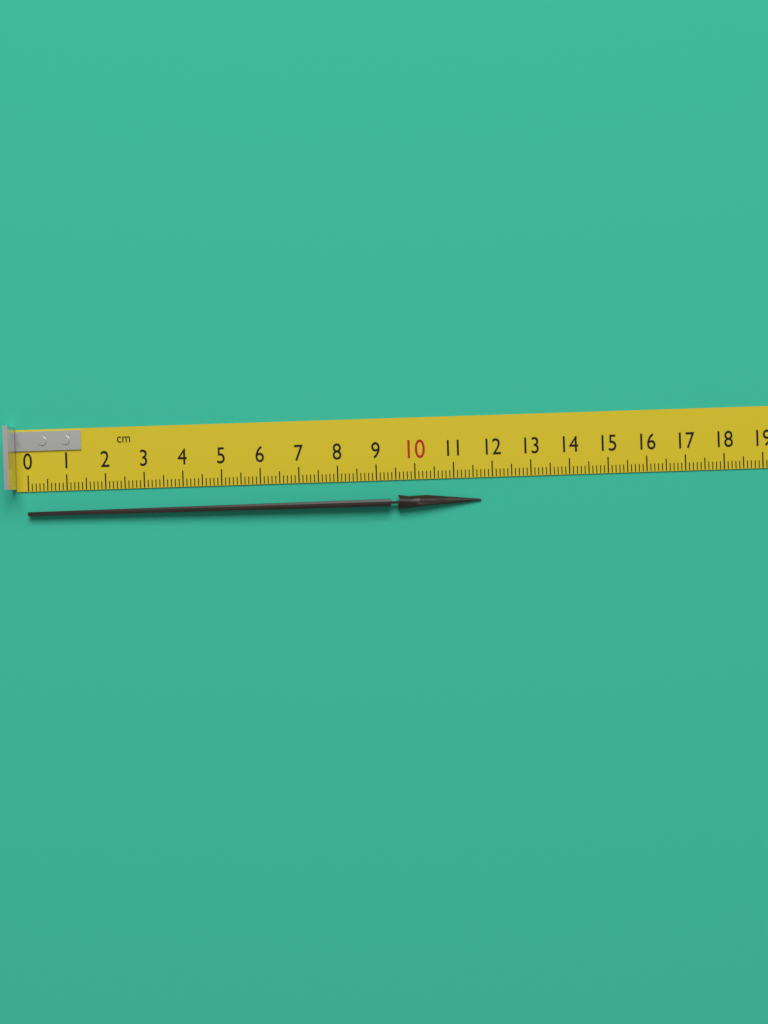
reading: 11.7 cm
